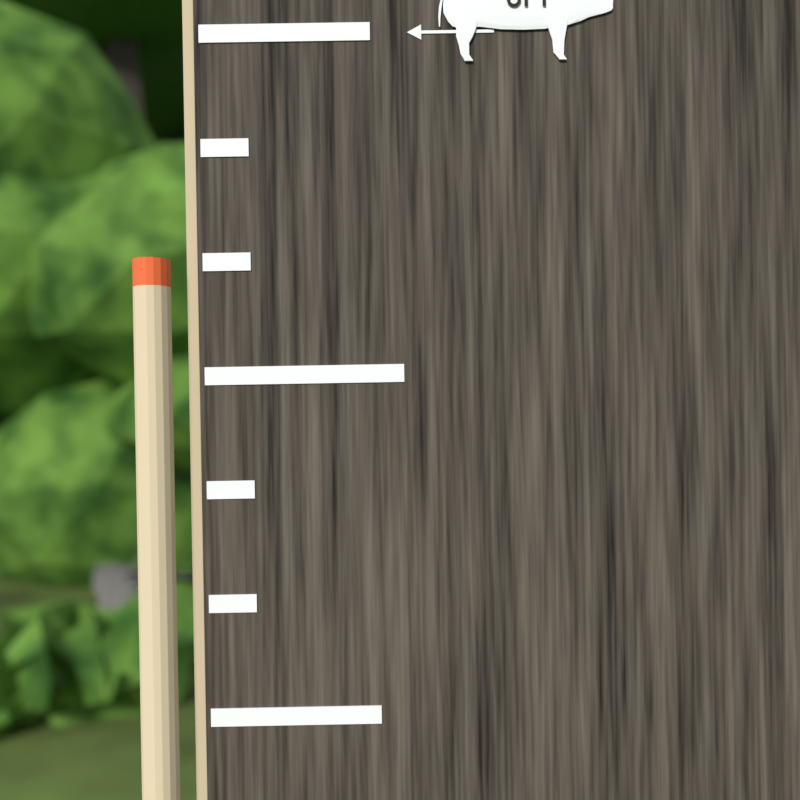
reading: 2.583333 (no unit)
